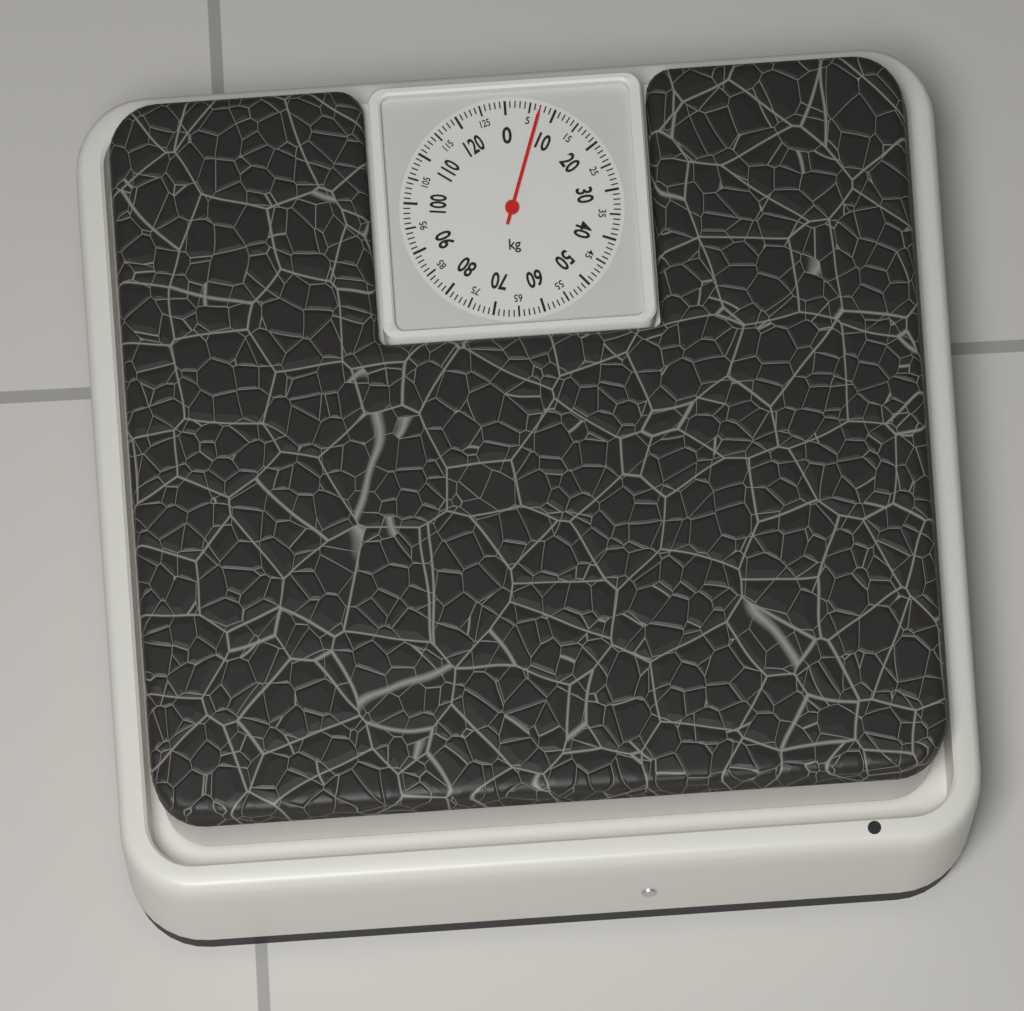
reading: 7 kg
